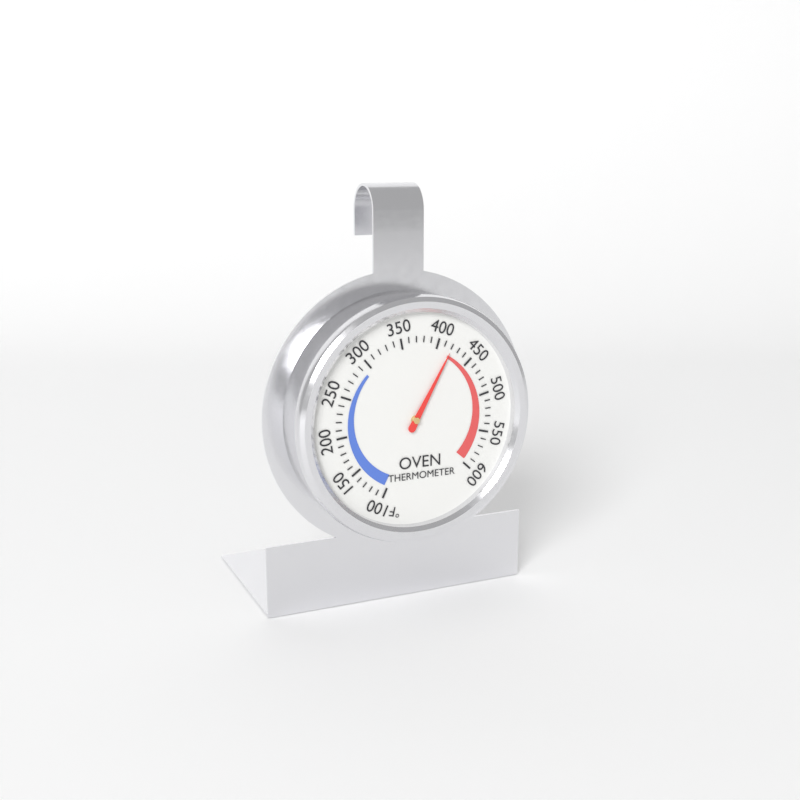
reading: 420 °F
